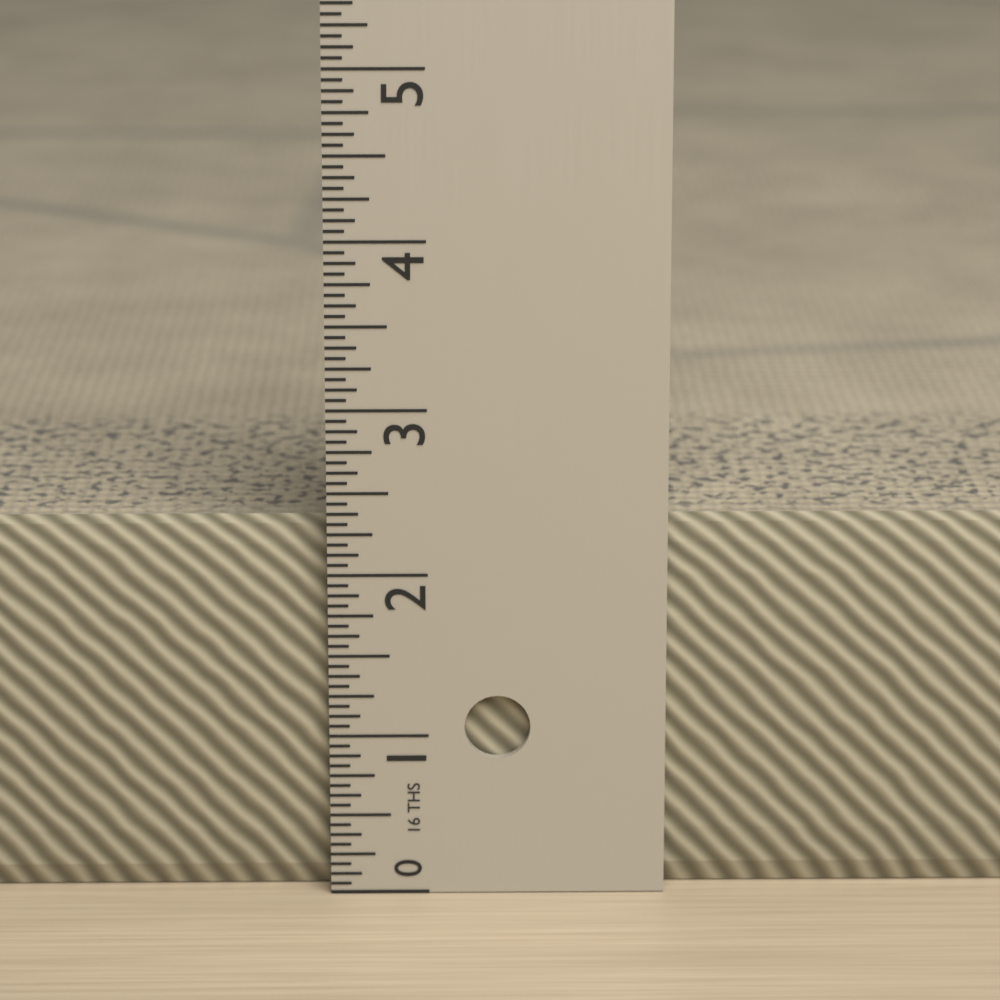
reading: 2.3125 in
